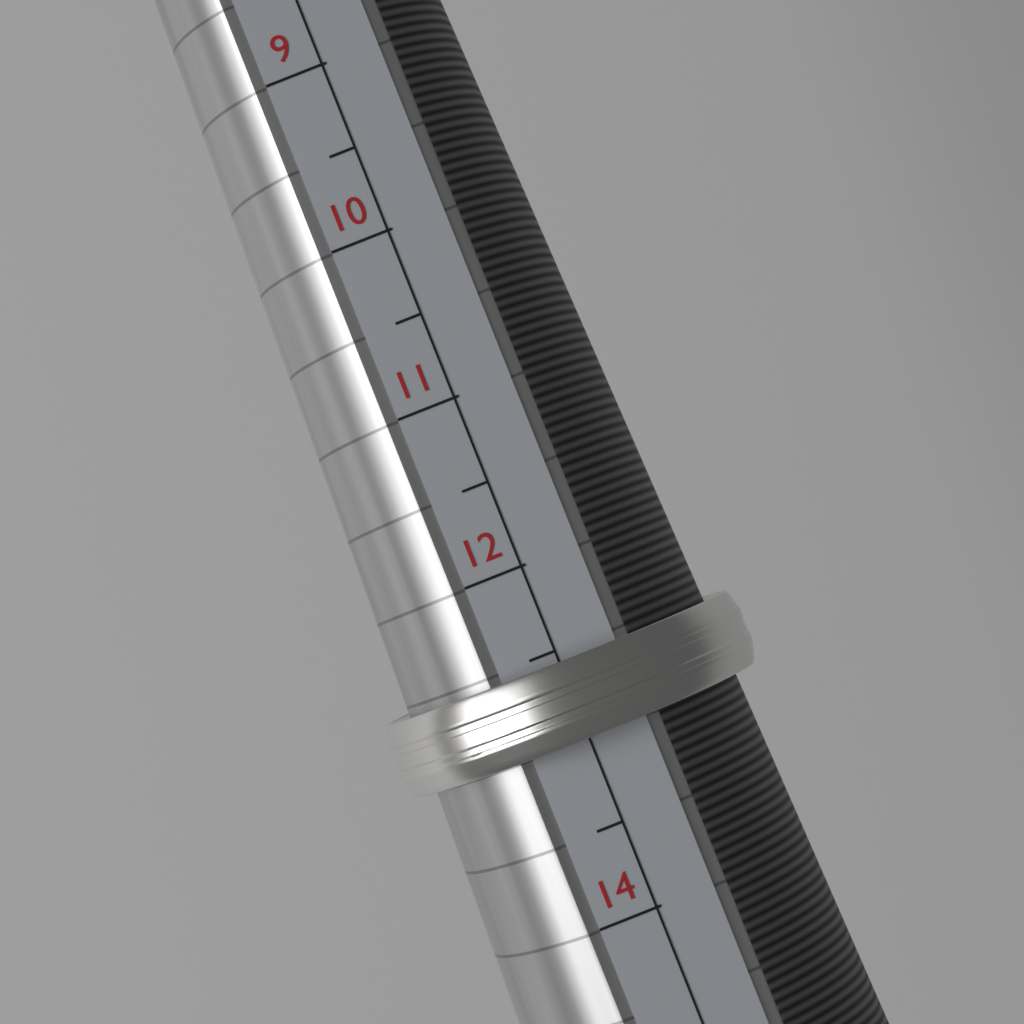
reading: 13.0 (no unit)
